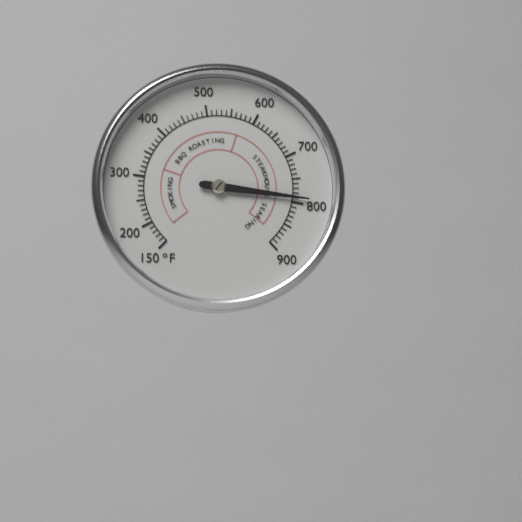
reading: 790 °F
